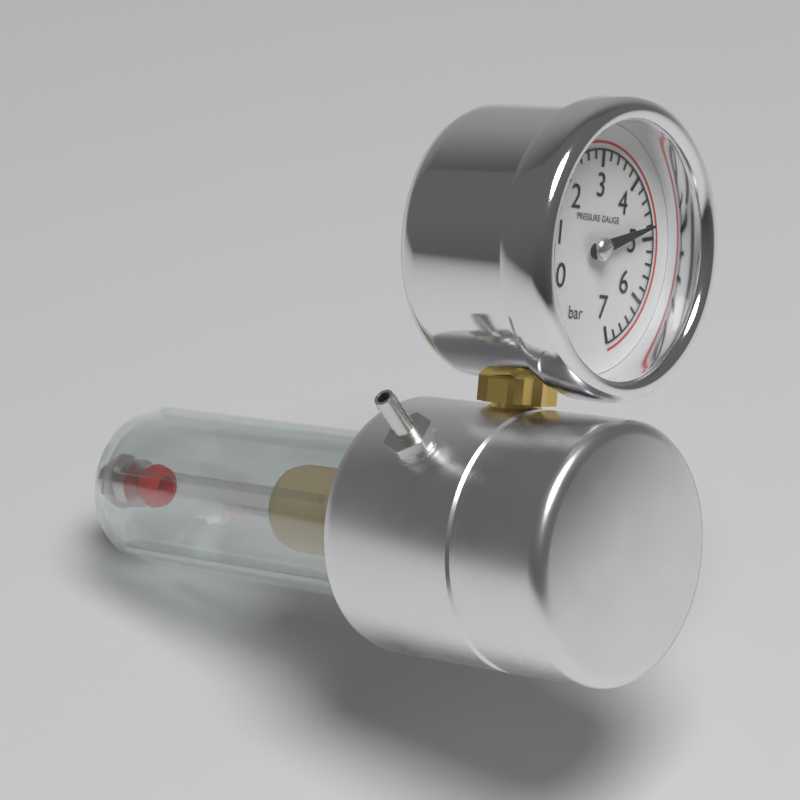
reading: 4.8 bar
